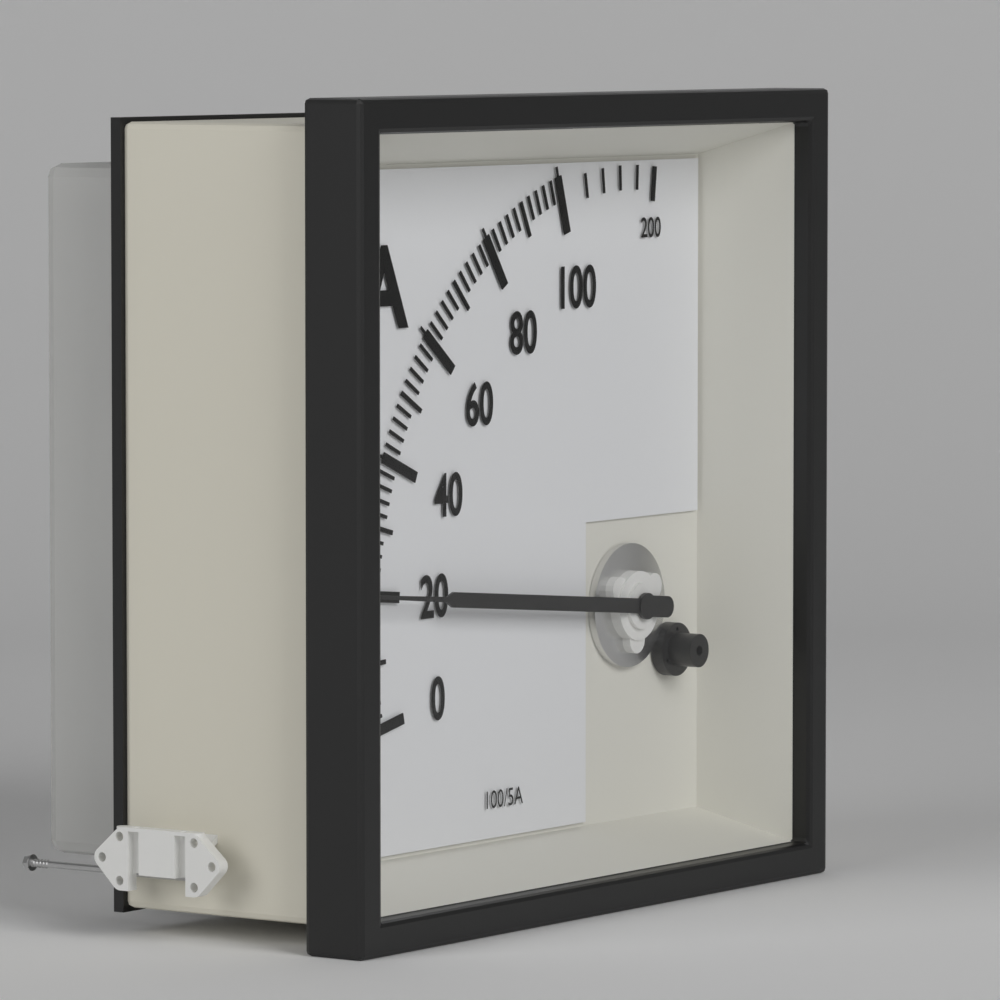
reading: 20 A
